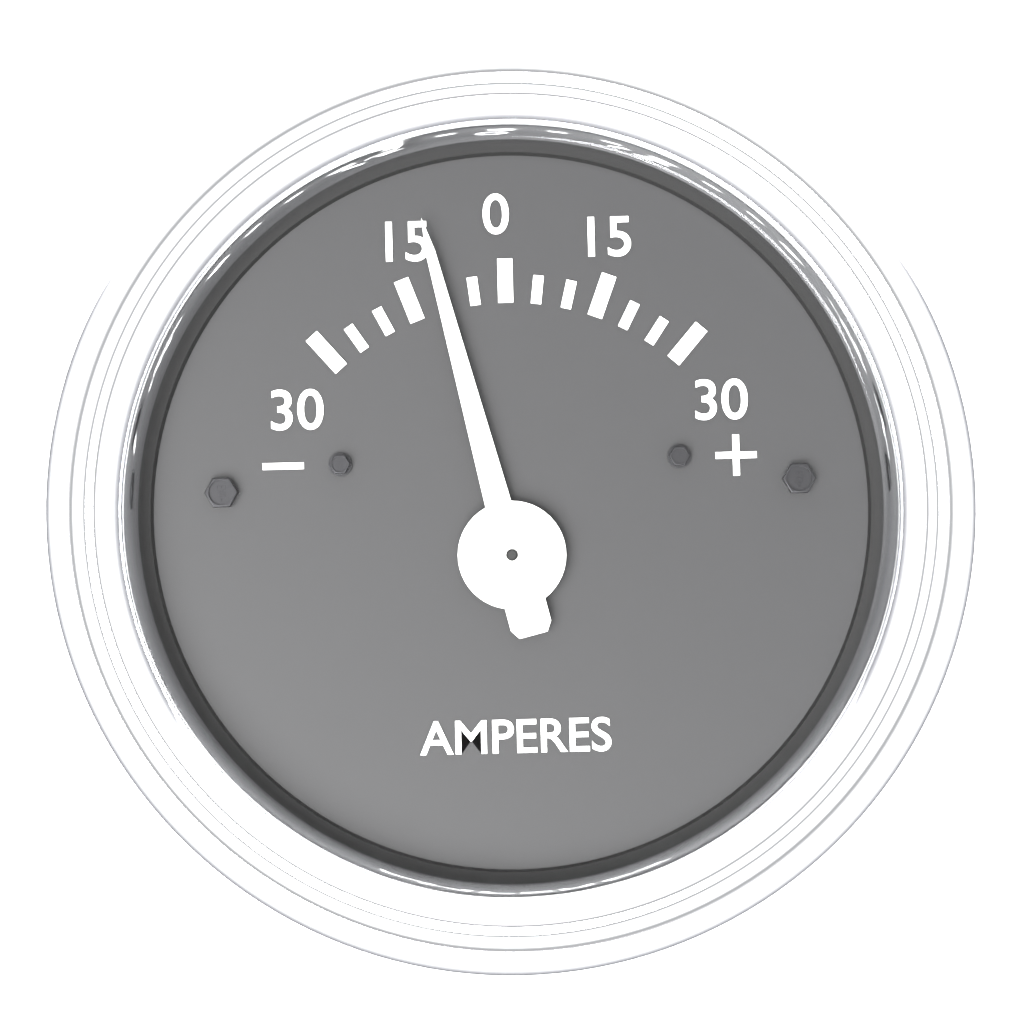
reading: -10 A
